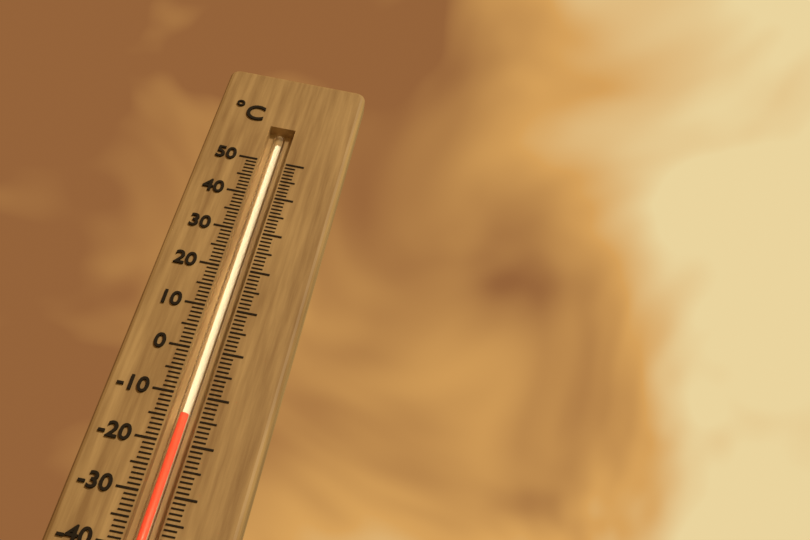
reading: -14 °C
